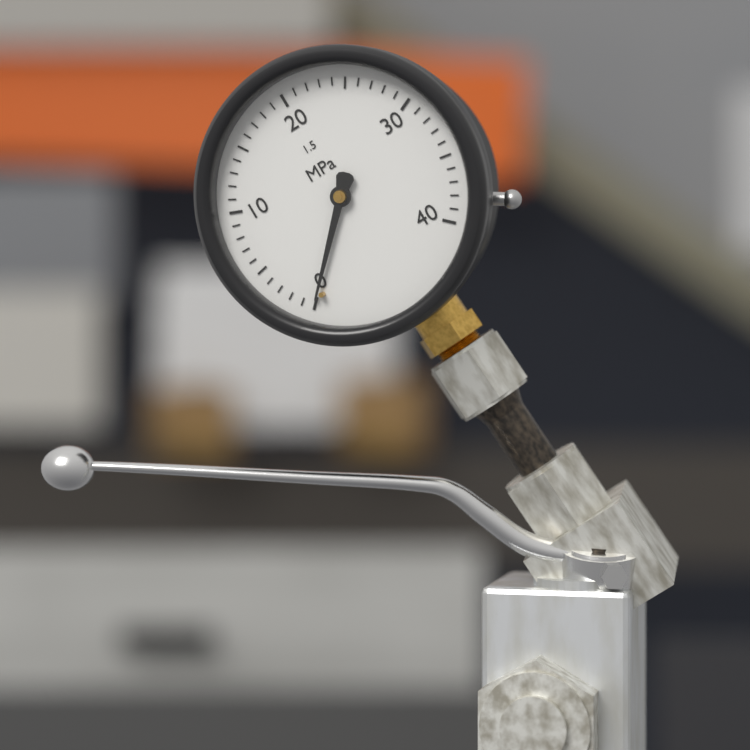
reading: 0 MPa
